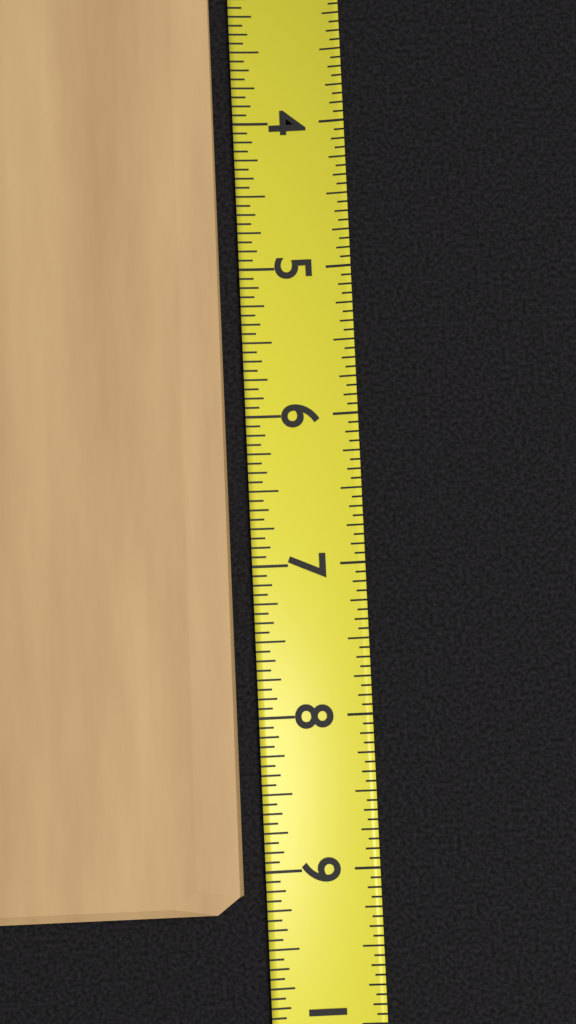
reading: 9.2500 (no unit)
